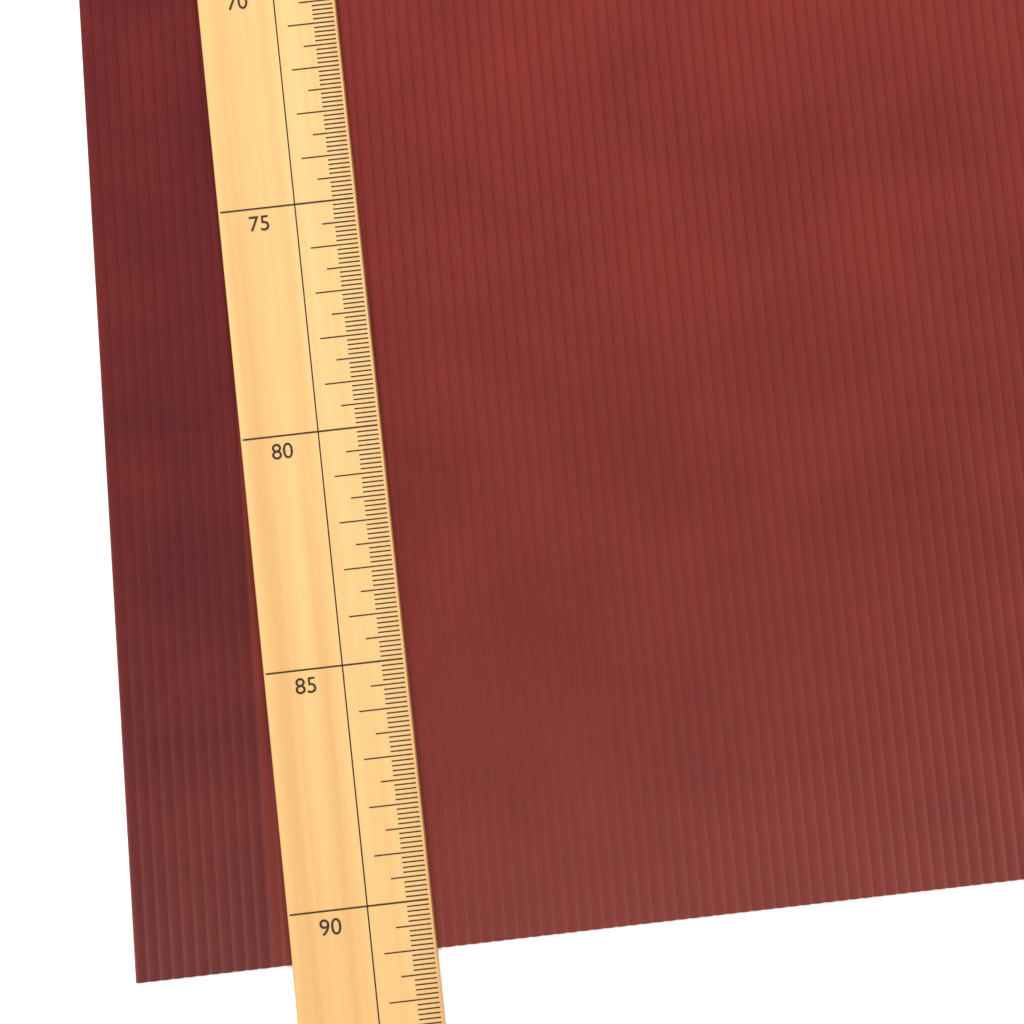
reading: 91.1 (no unit)
